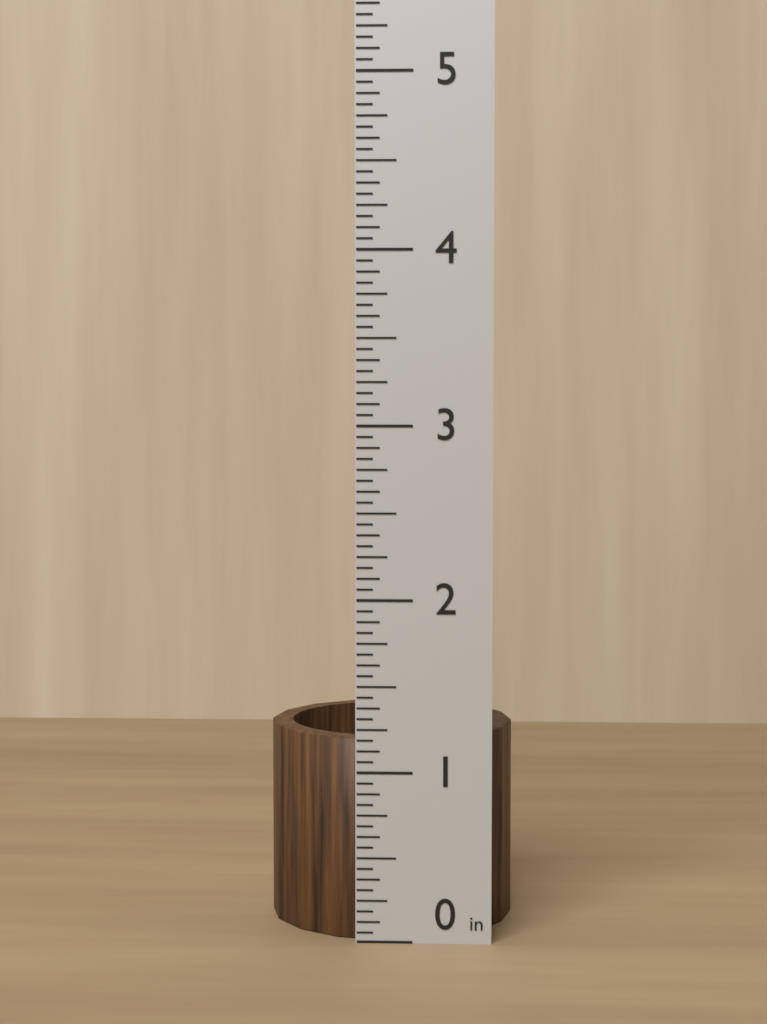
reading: 1.1875 in
